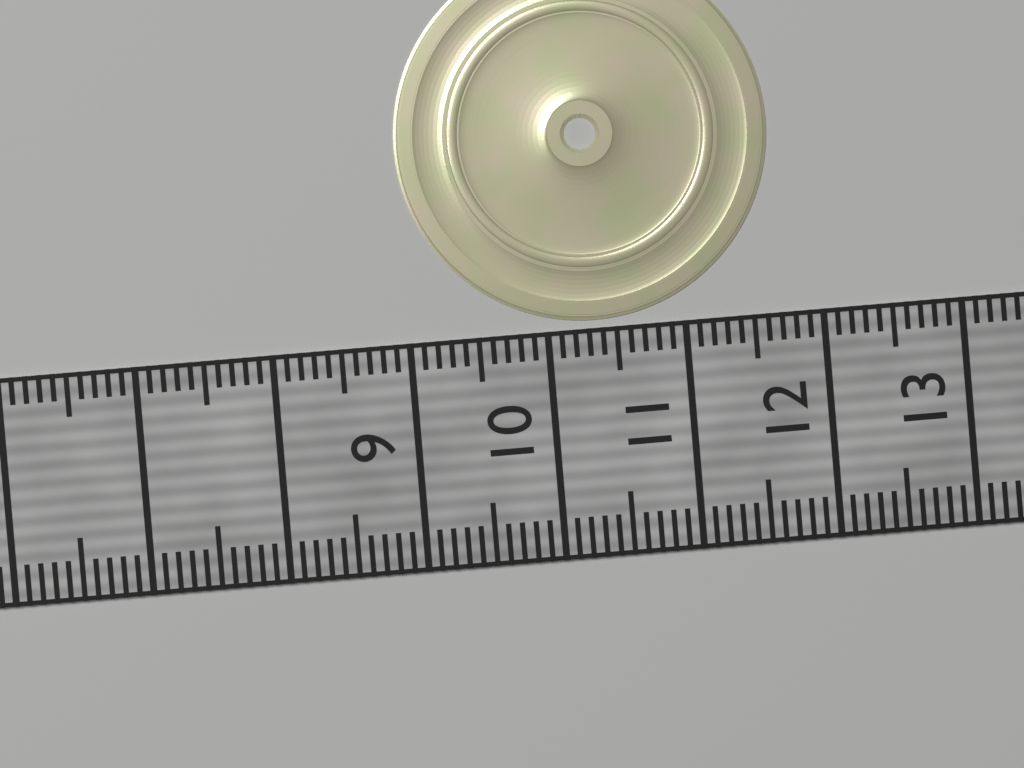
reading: 11.7 (no unit)
